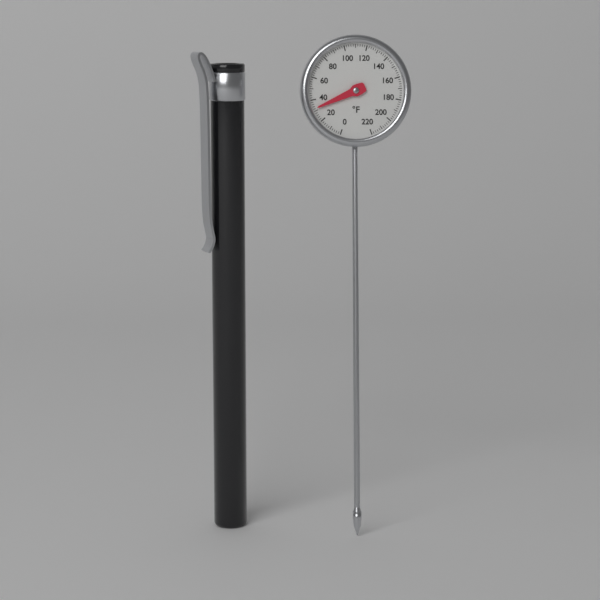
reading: 32 °F
